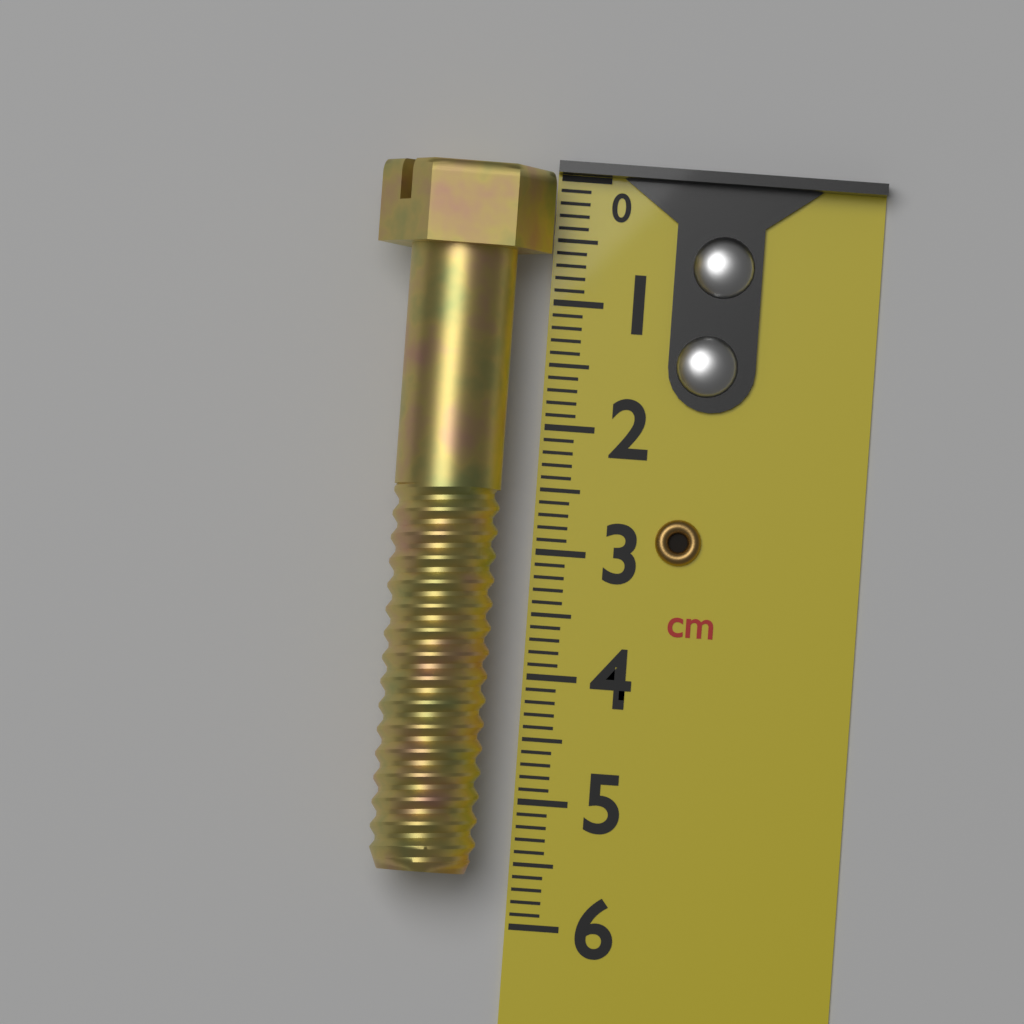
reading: 5.6 cm
